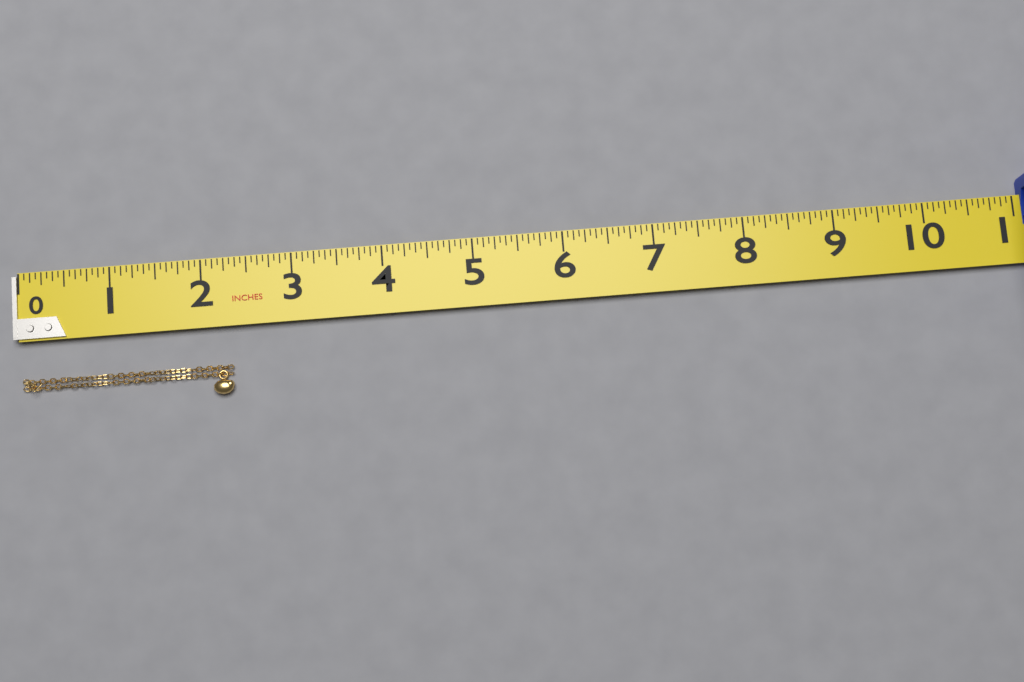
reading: 2.3125 in
